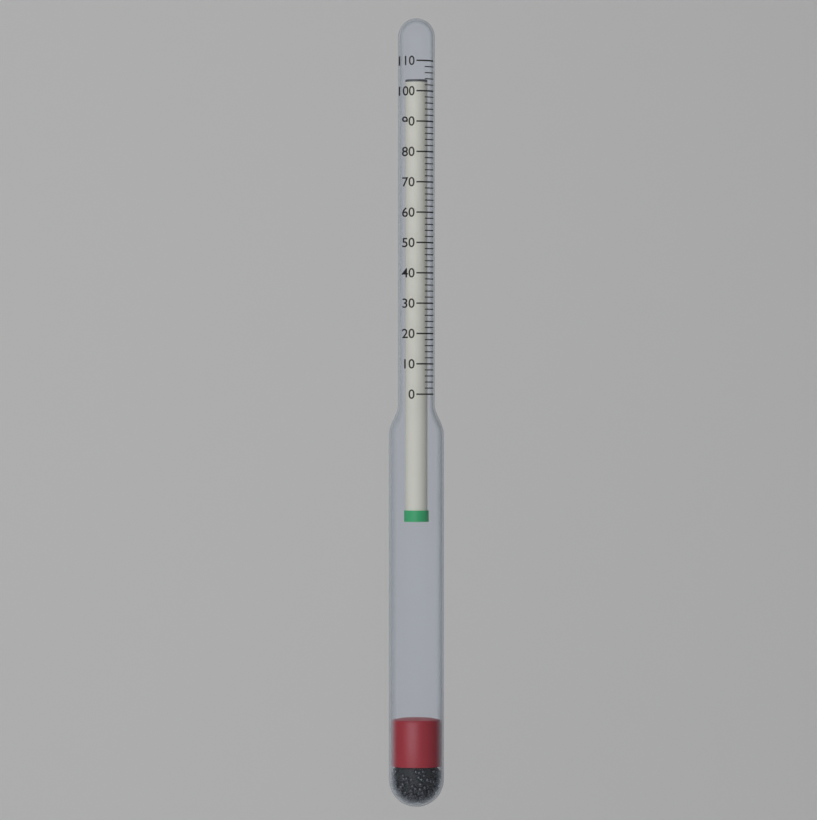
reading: 104 (no unit)
